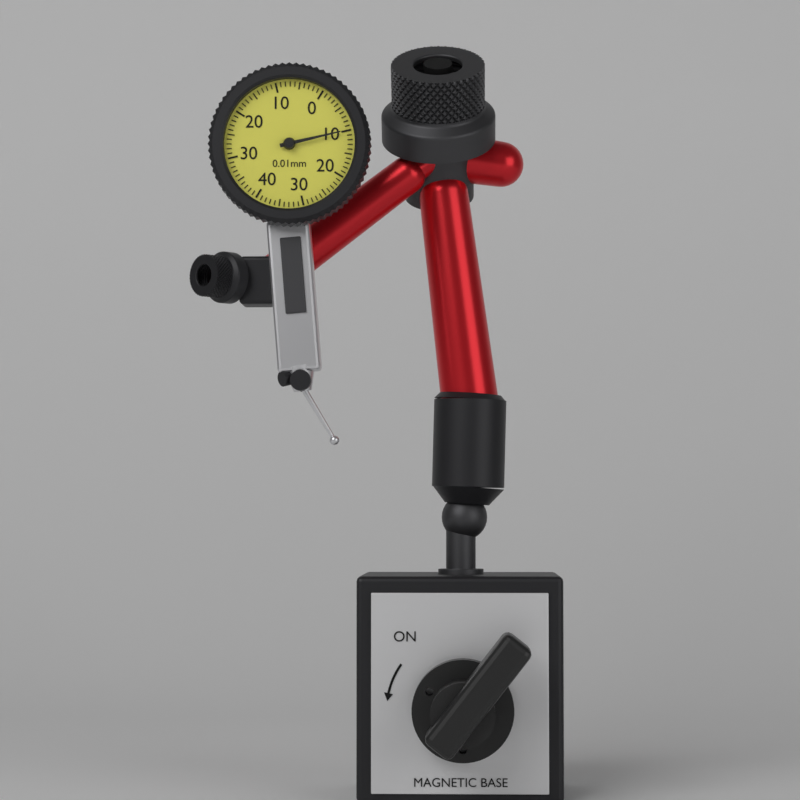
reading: 0.10 mm
